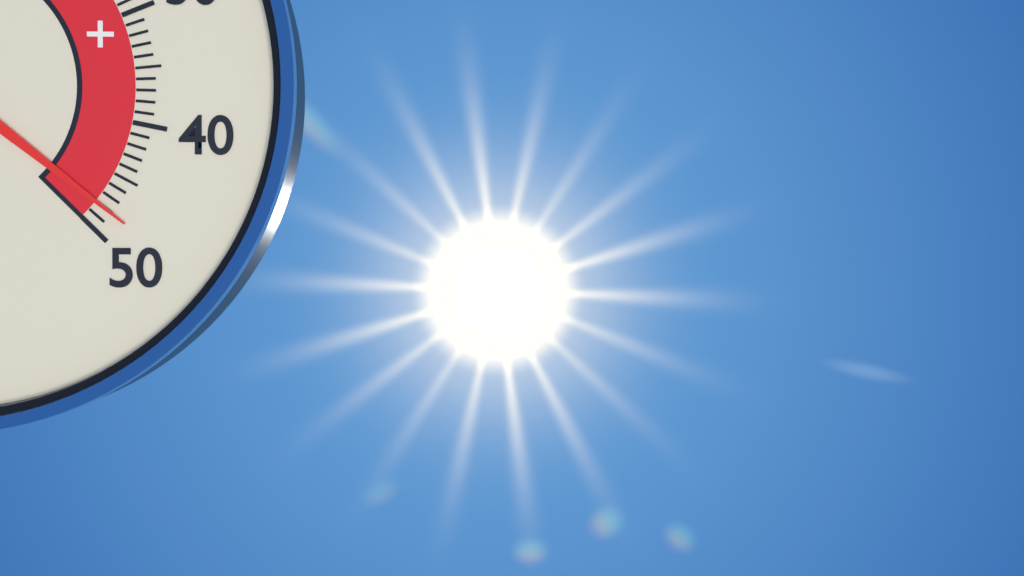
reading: 48 °C
